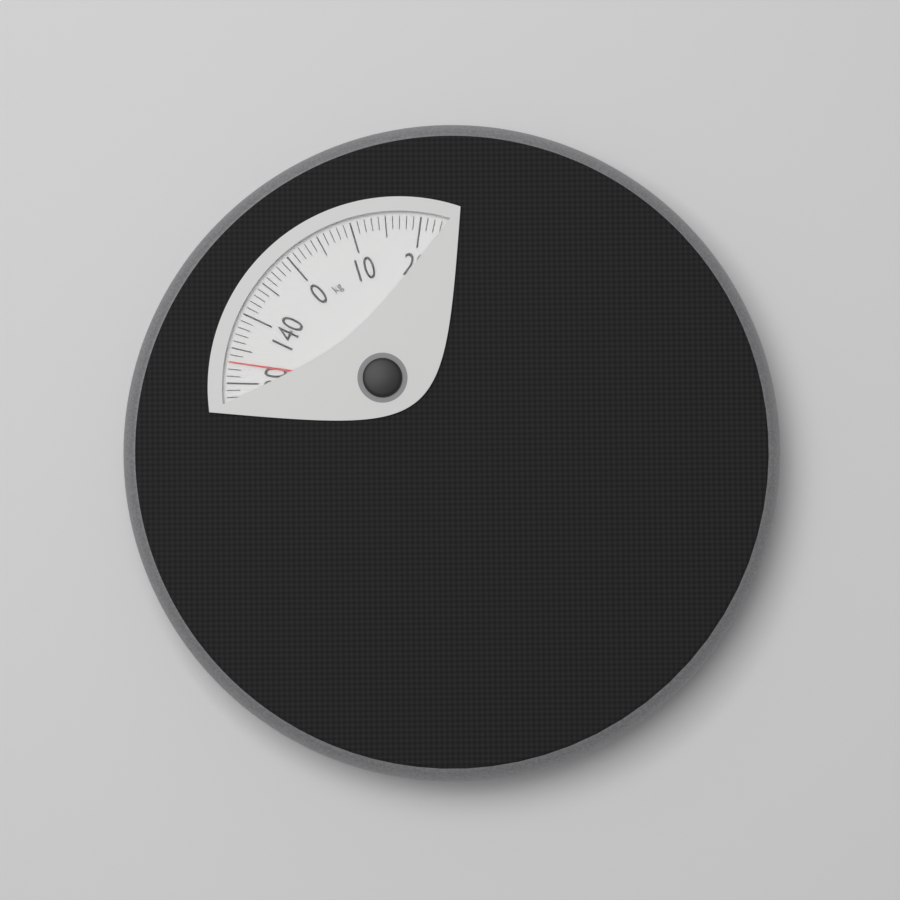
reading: 133 kg
